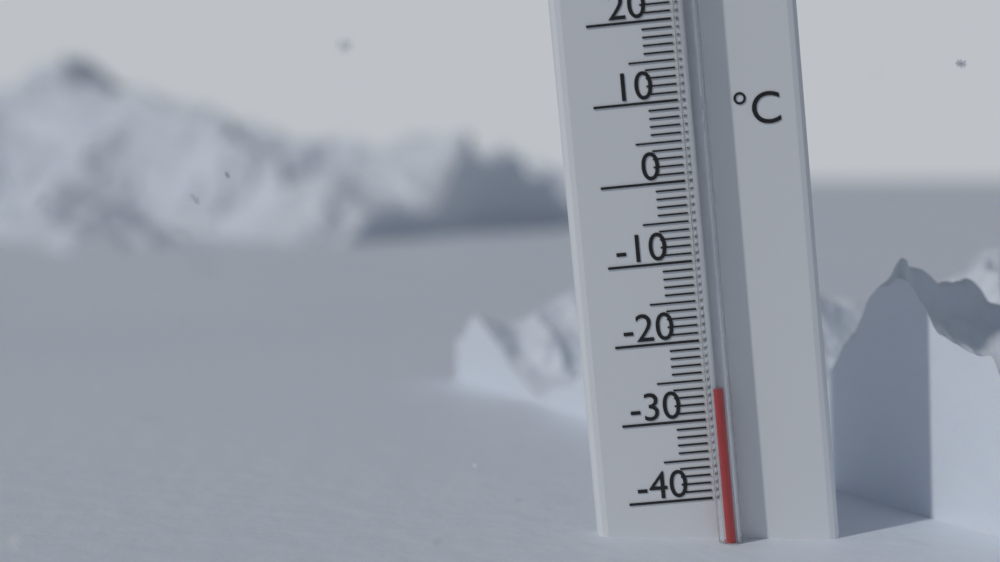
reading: -26 °C
